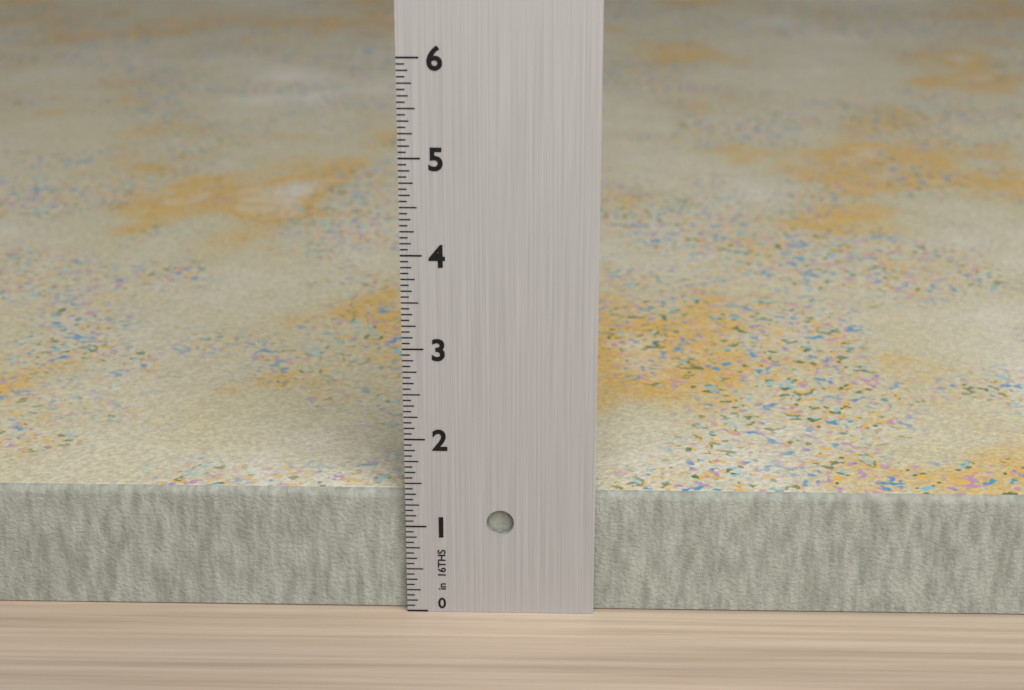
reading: 1.3750 in
